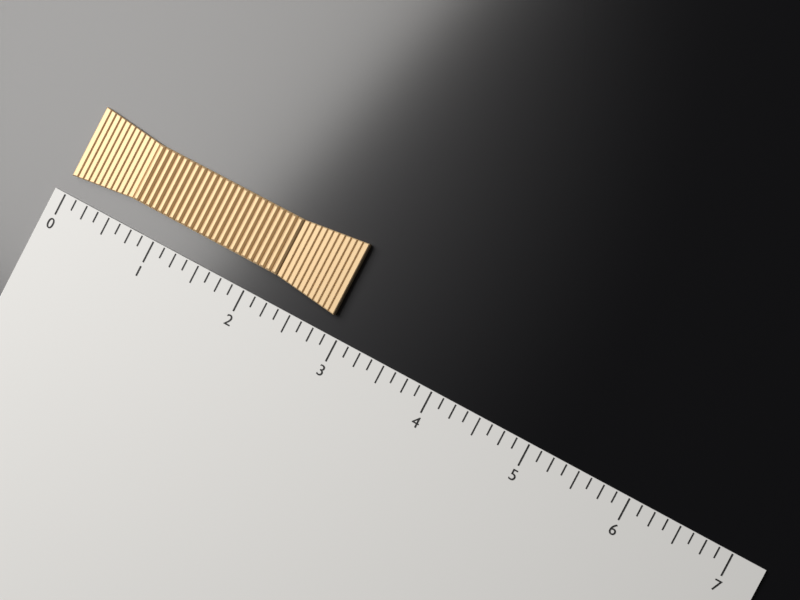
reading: 2.875 (no unit)
